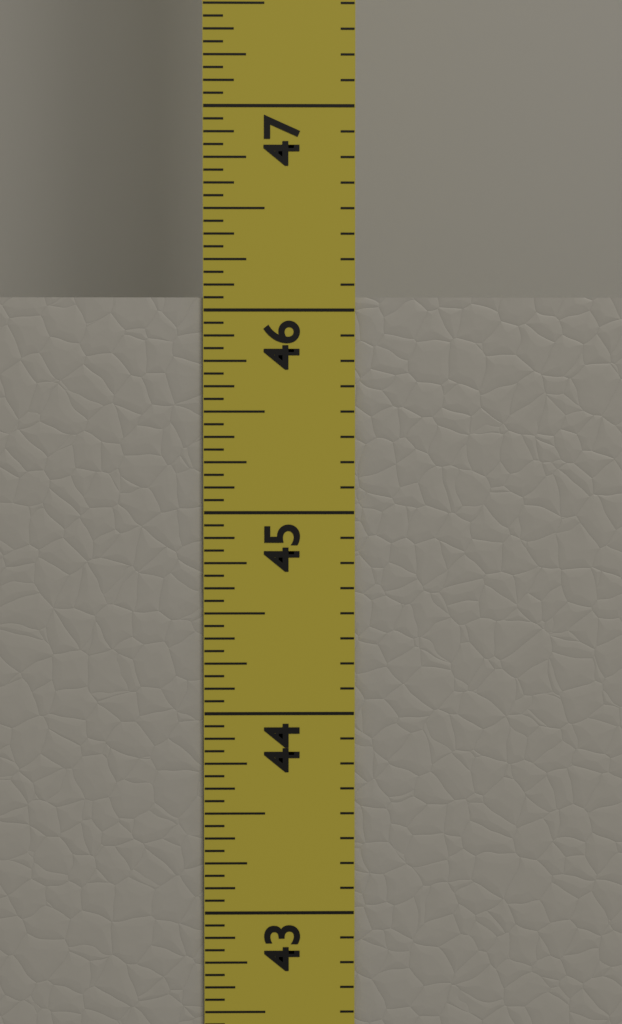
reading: 46.0625 in
